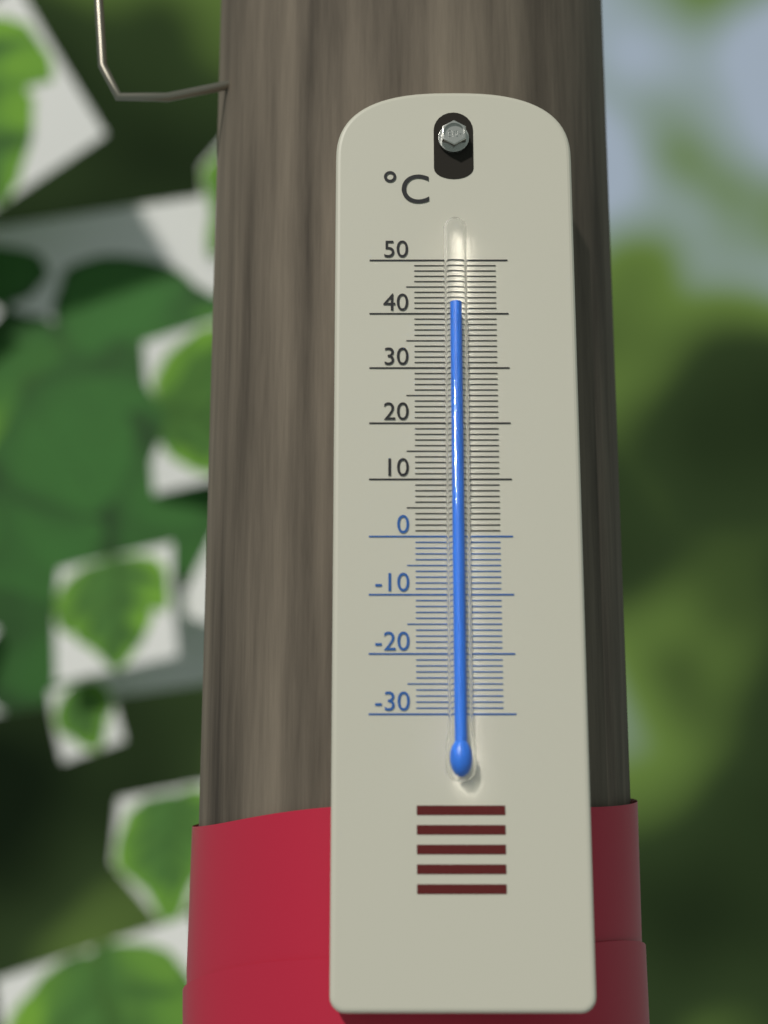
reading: 41 °C
